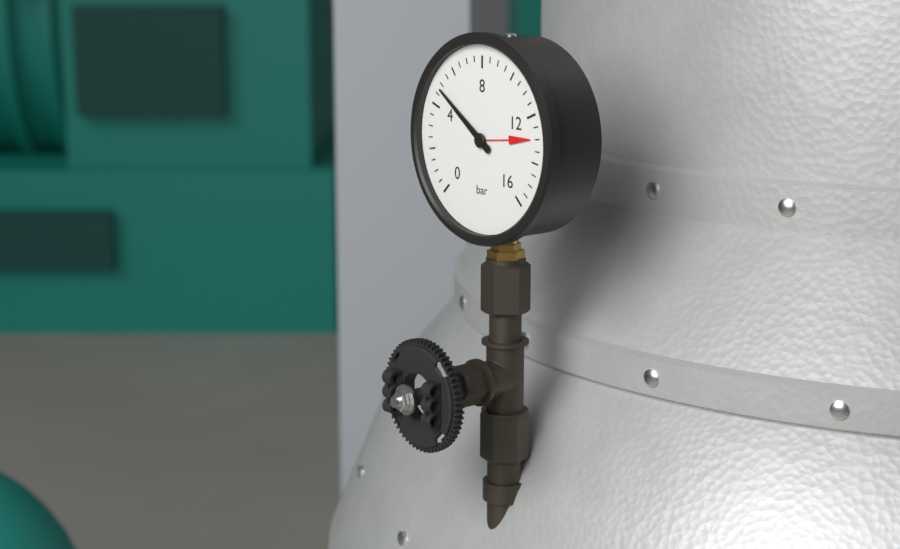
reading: 4.8 bar
